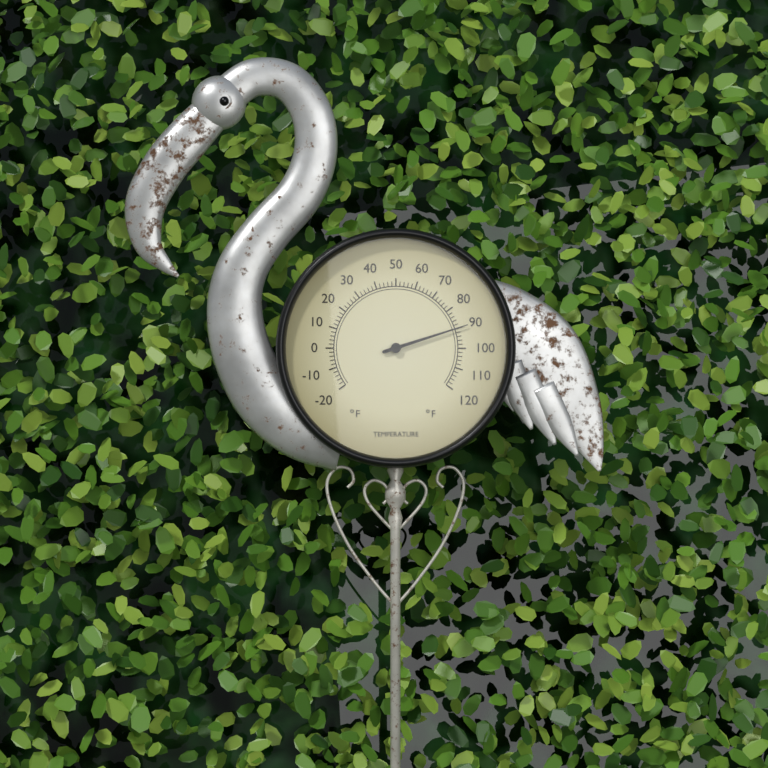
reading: 90 °F
